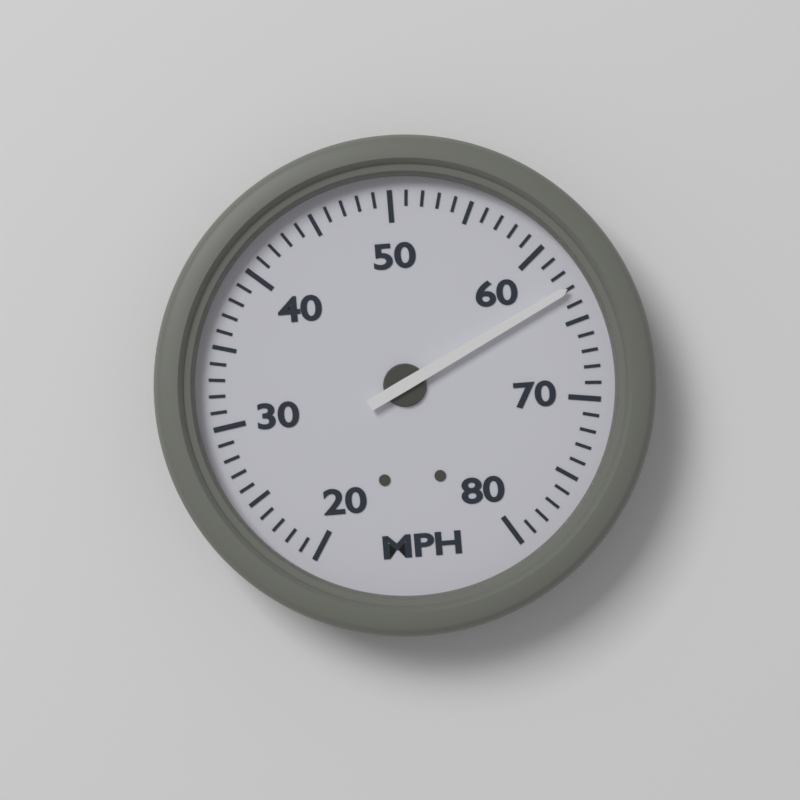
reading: 63 MPH
